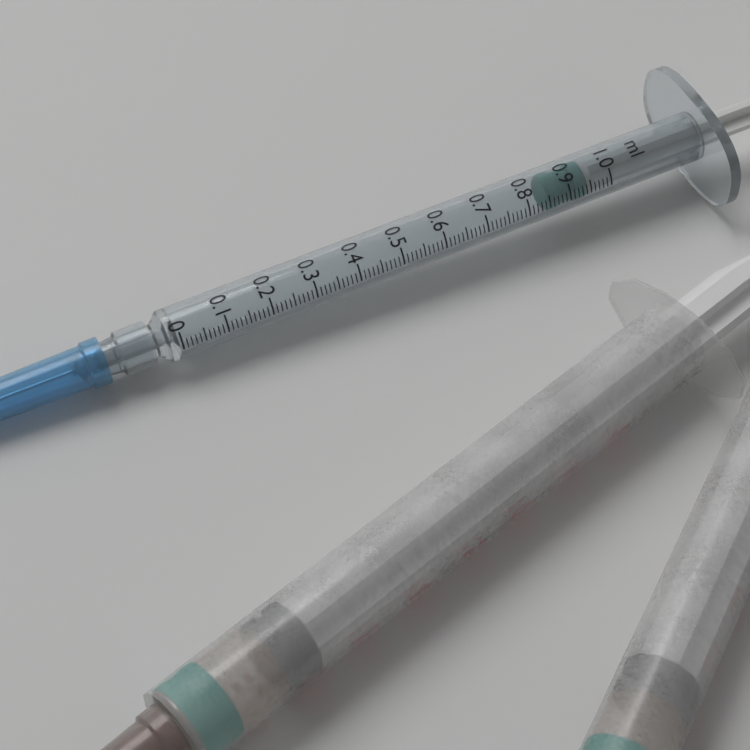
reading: 0.85 ml
